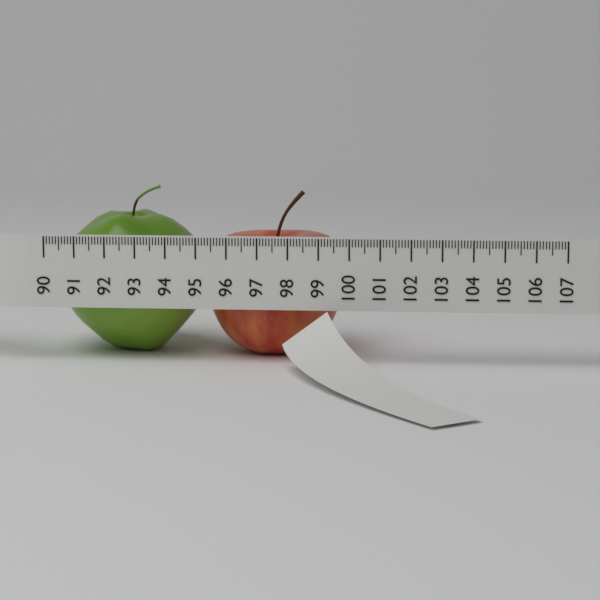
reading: 99.7 (no unit)
